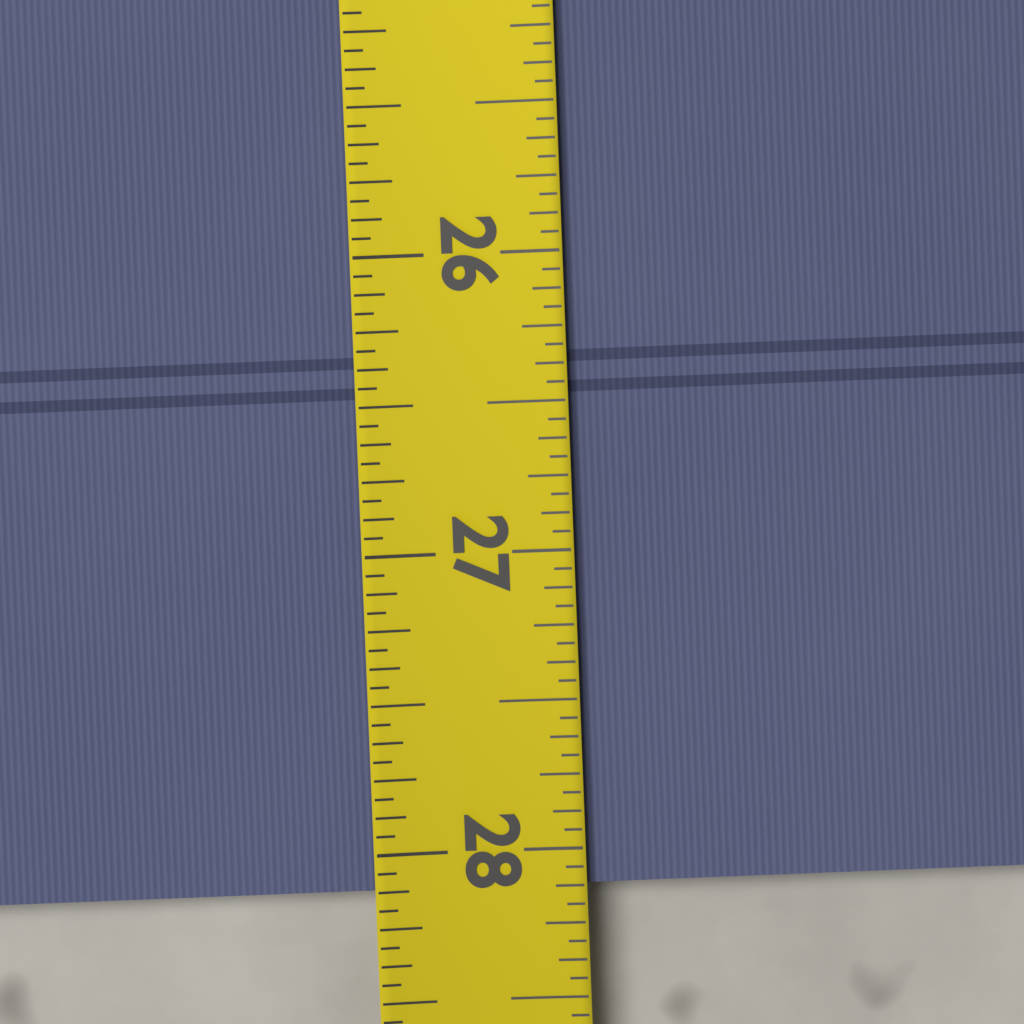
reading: 28.1250 (no unit)
